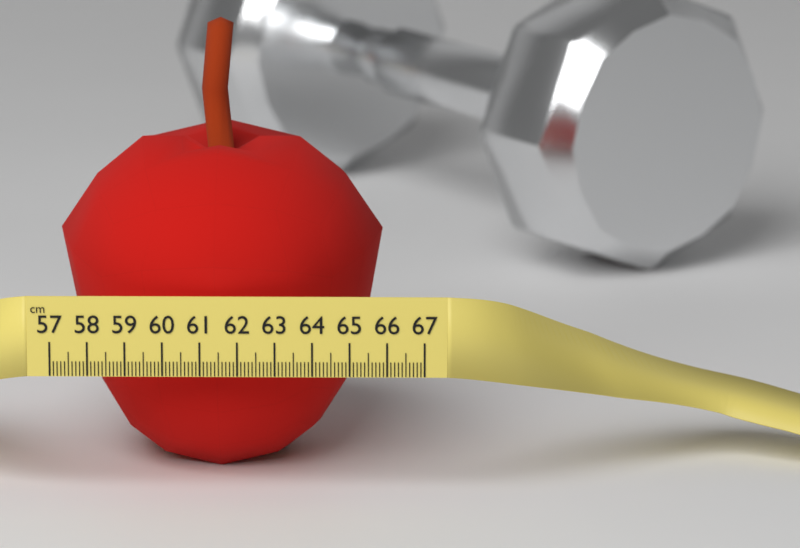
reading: 65.8 cm
